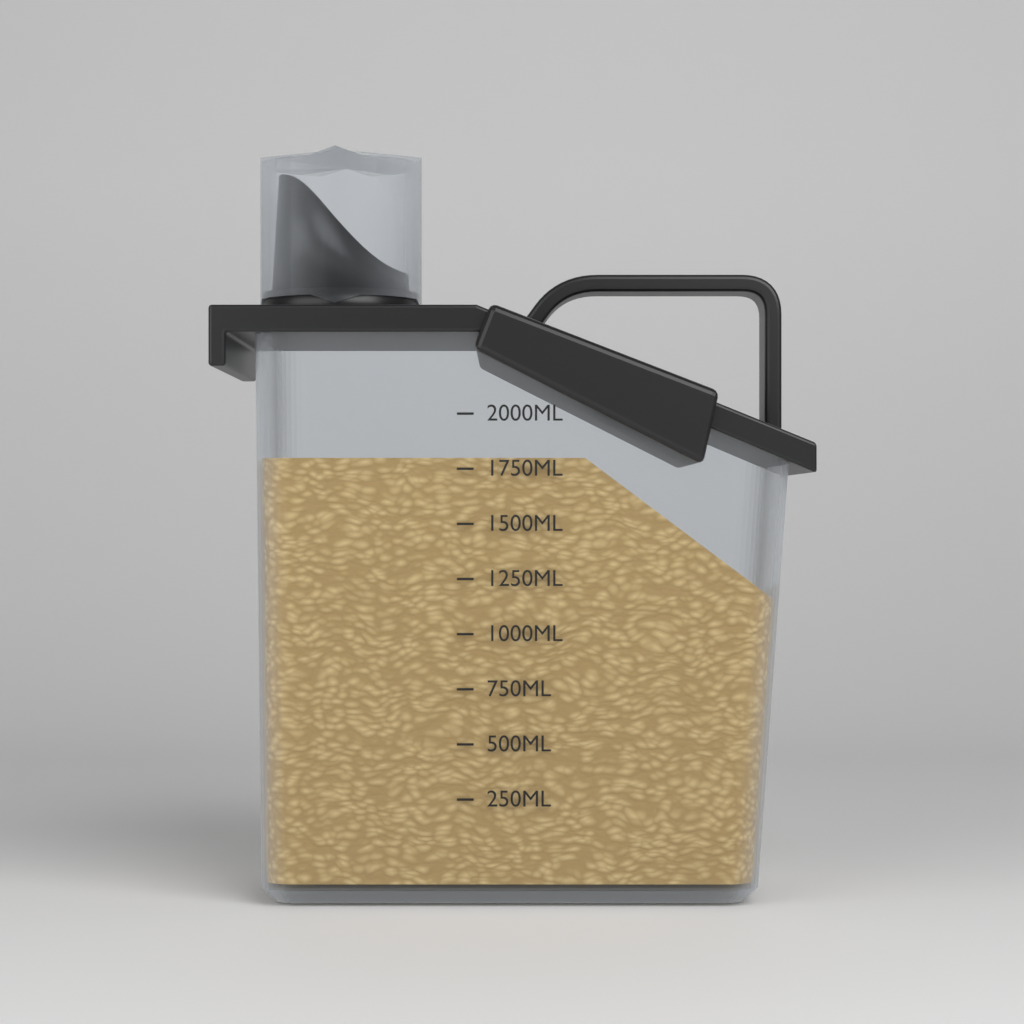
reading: 1800 ML
